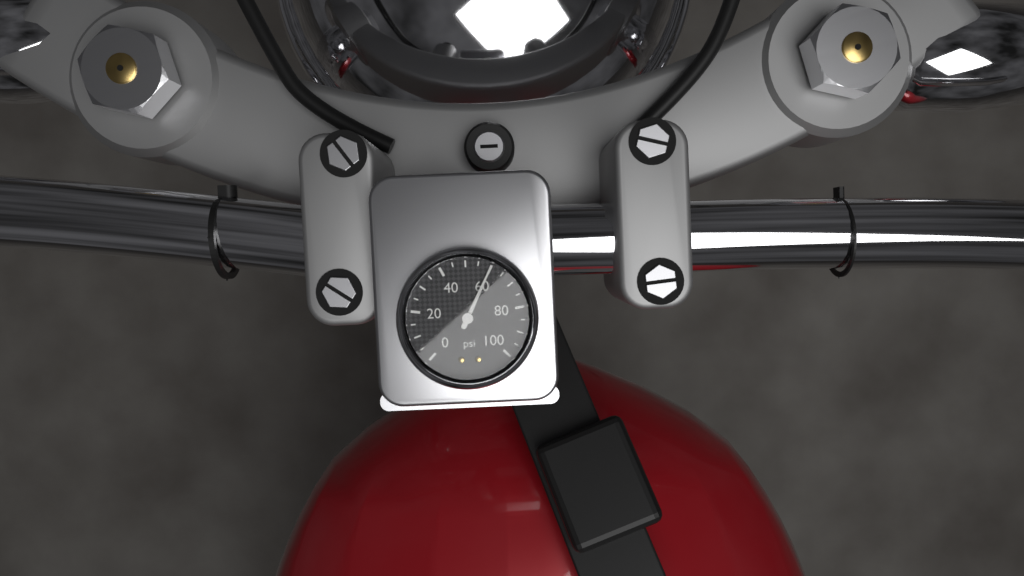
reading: 60 psi
